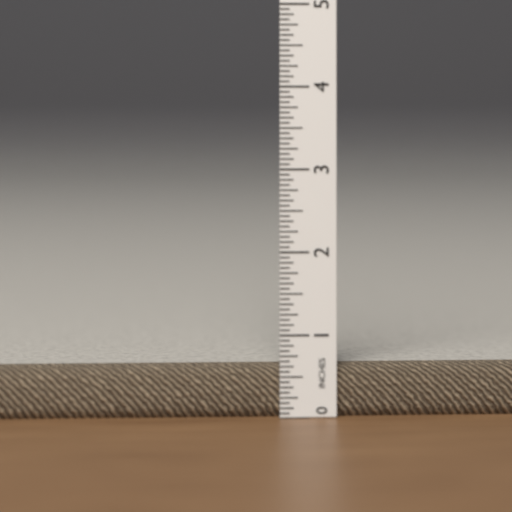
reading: 0.6250 in
